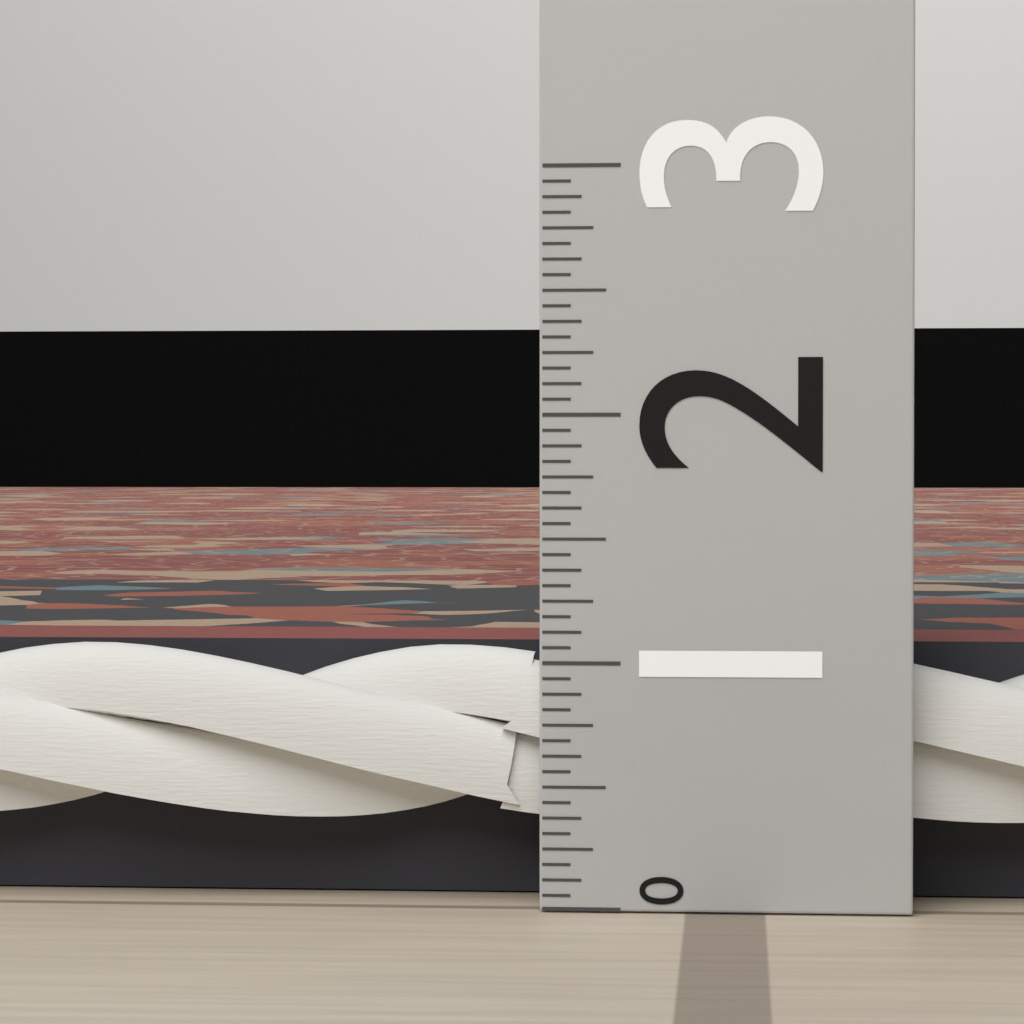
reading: 1.0625 (no unit)
